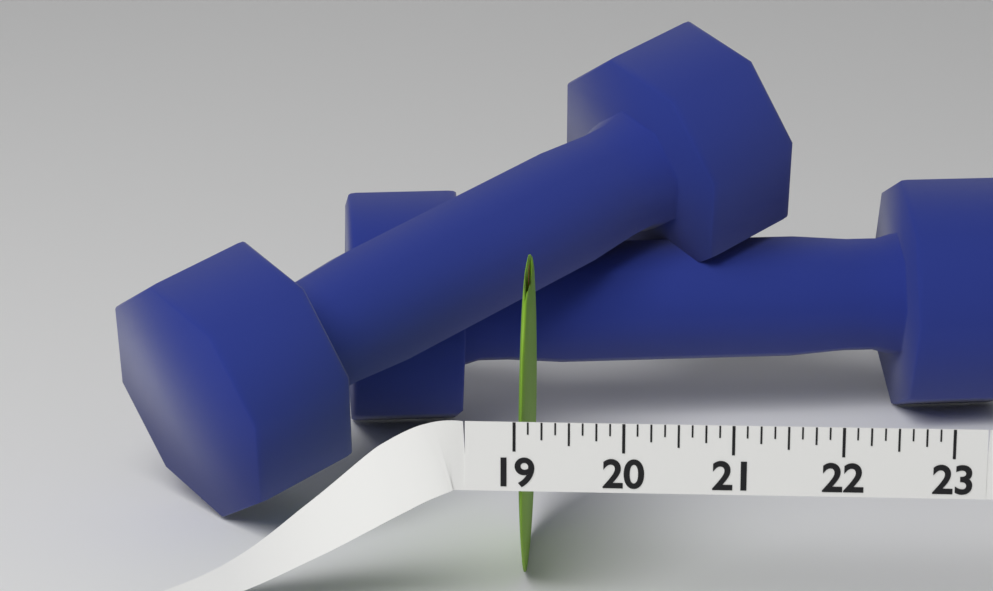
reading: 19.125 (no unit)
